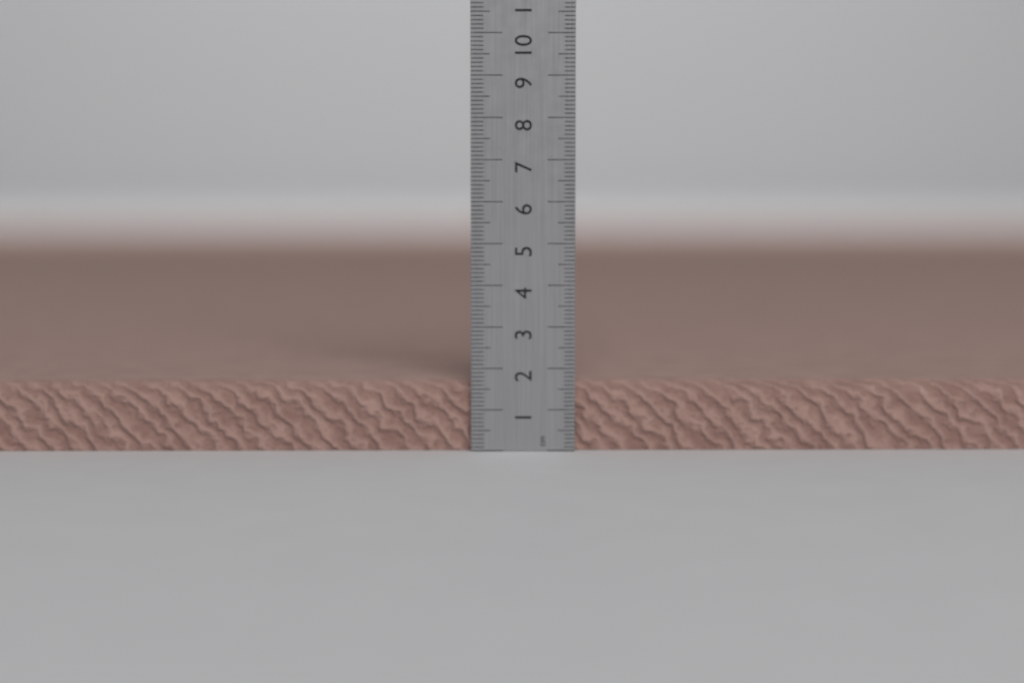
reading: 1.7 cm
